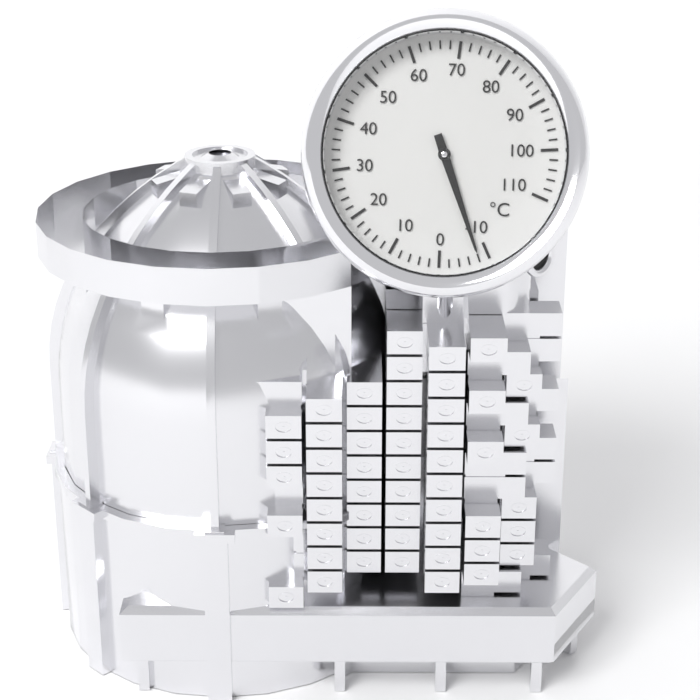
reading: -8 °C
